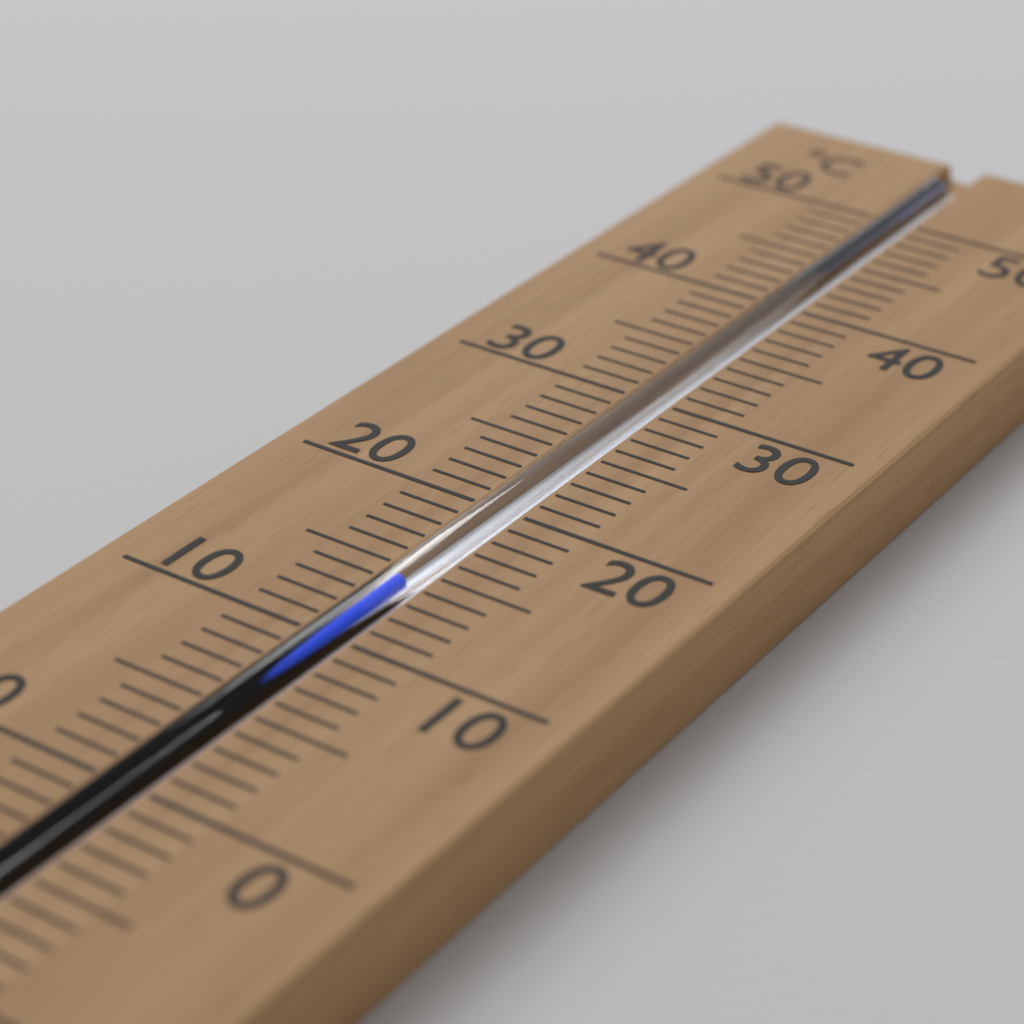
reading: 14 °C
